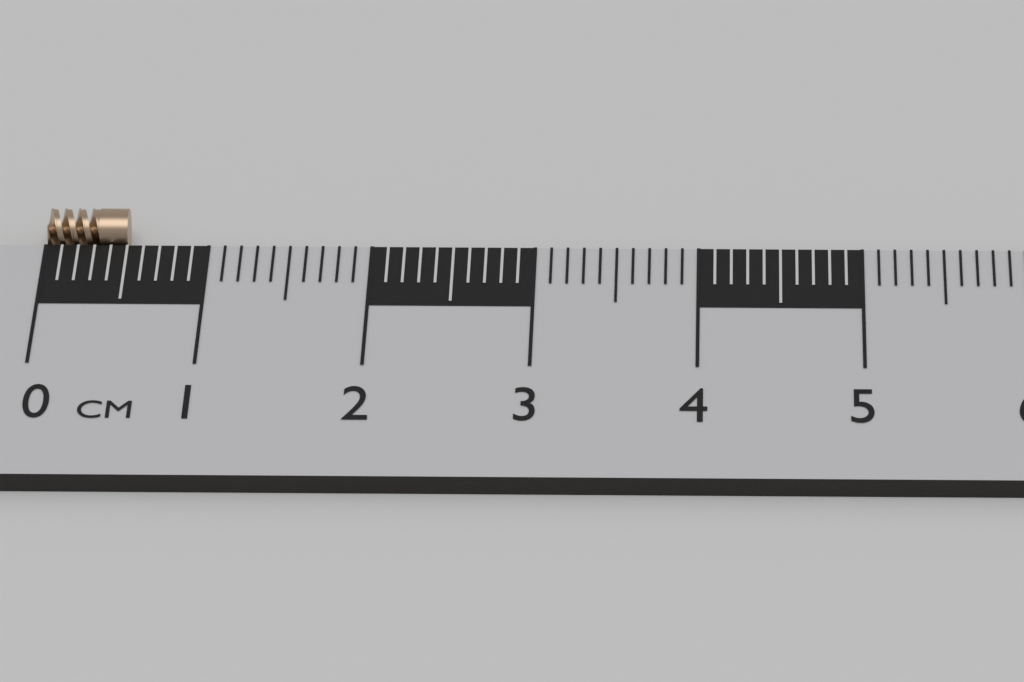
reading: 0.5 cm
